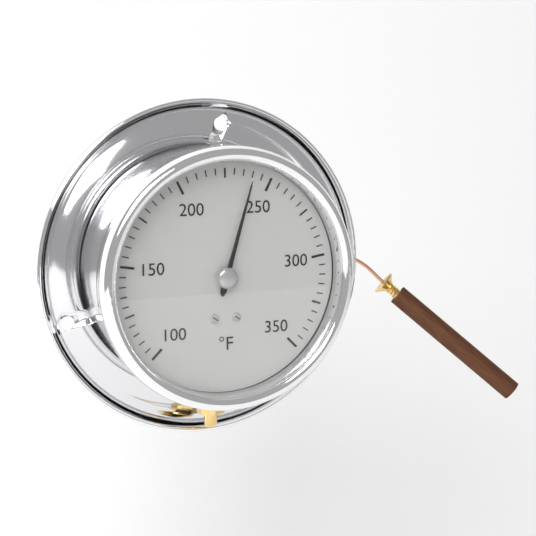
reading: 240 °F
